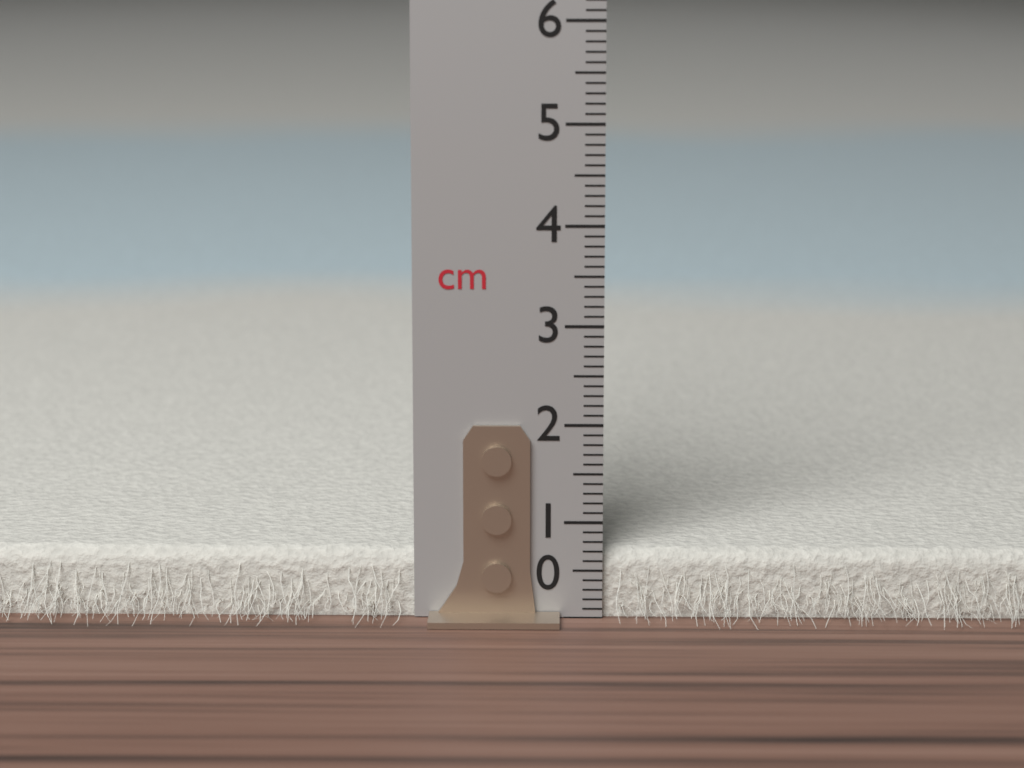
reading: 0.7 cm
